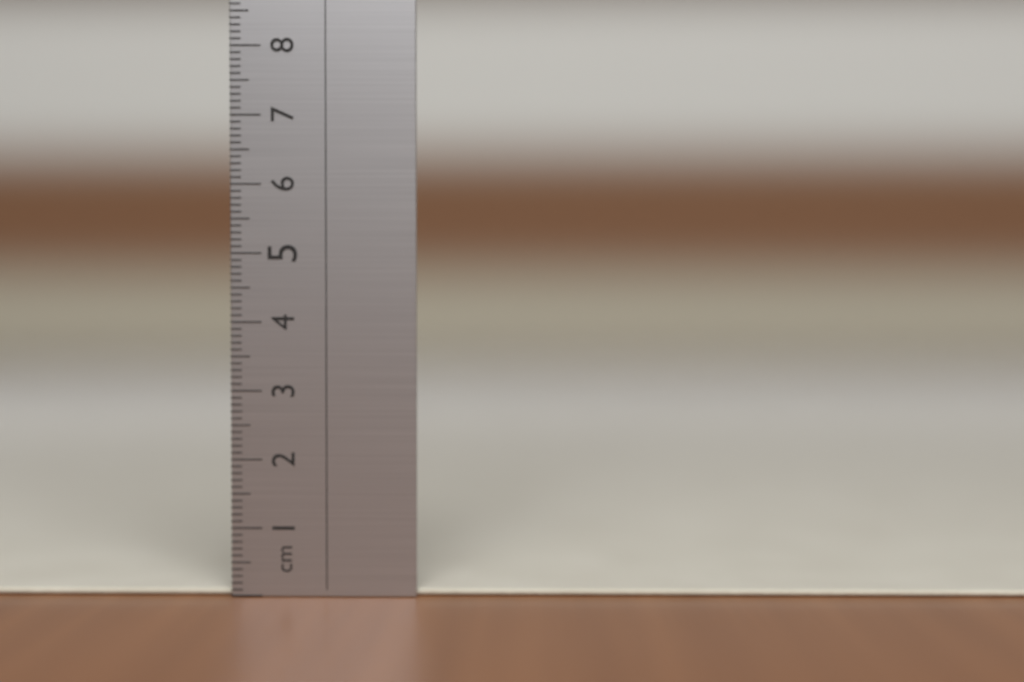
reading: 0.1 cm
